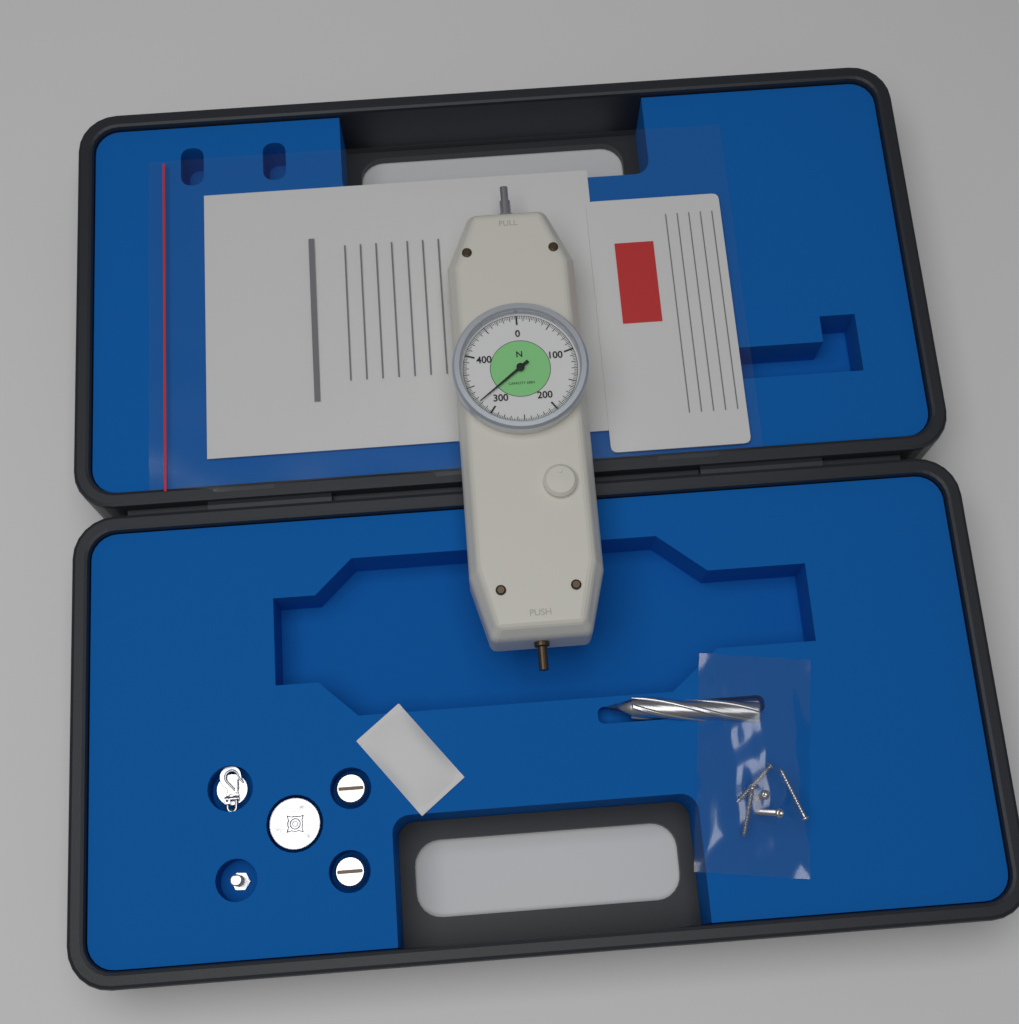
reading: 322.5 N
